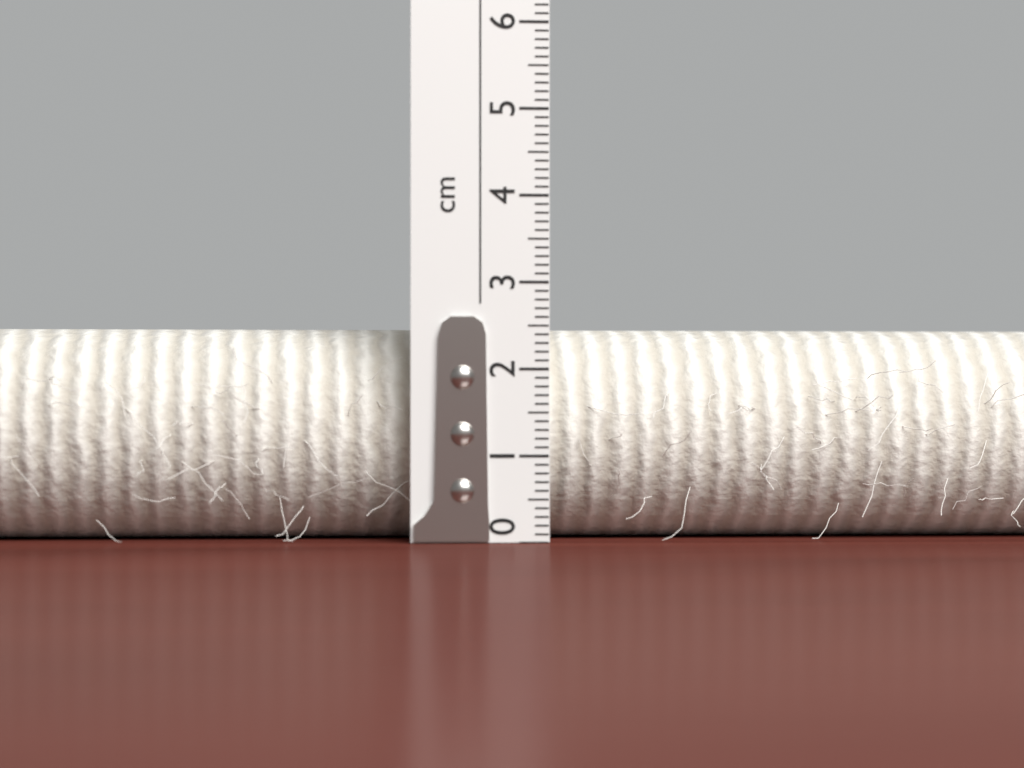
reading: 2.5 cm
